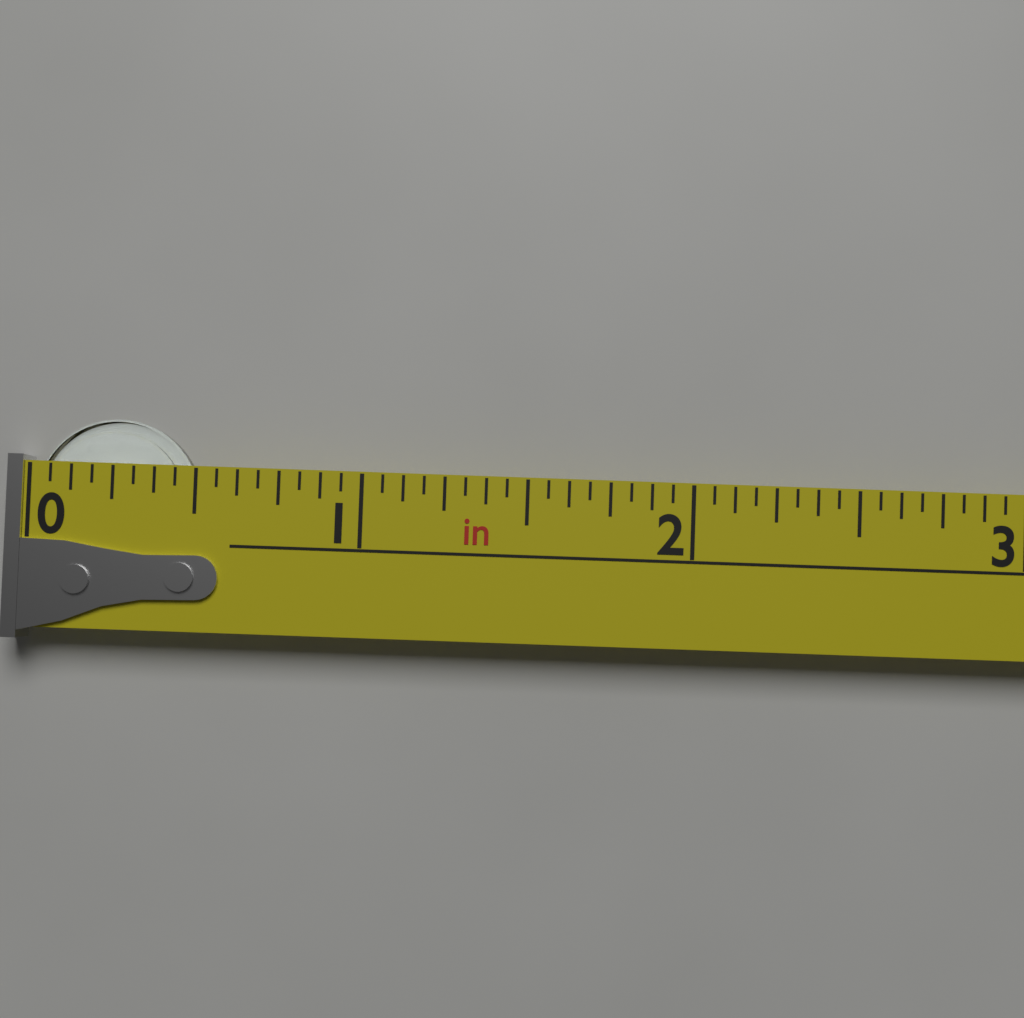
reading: 0.5000 in
